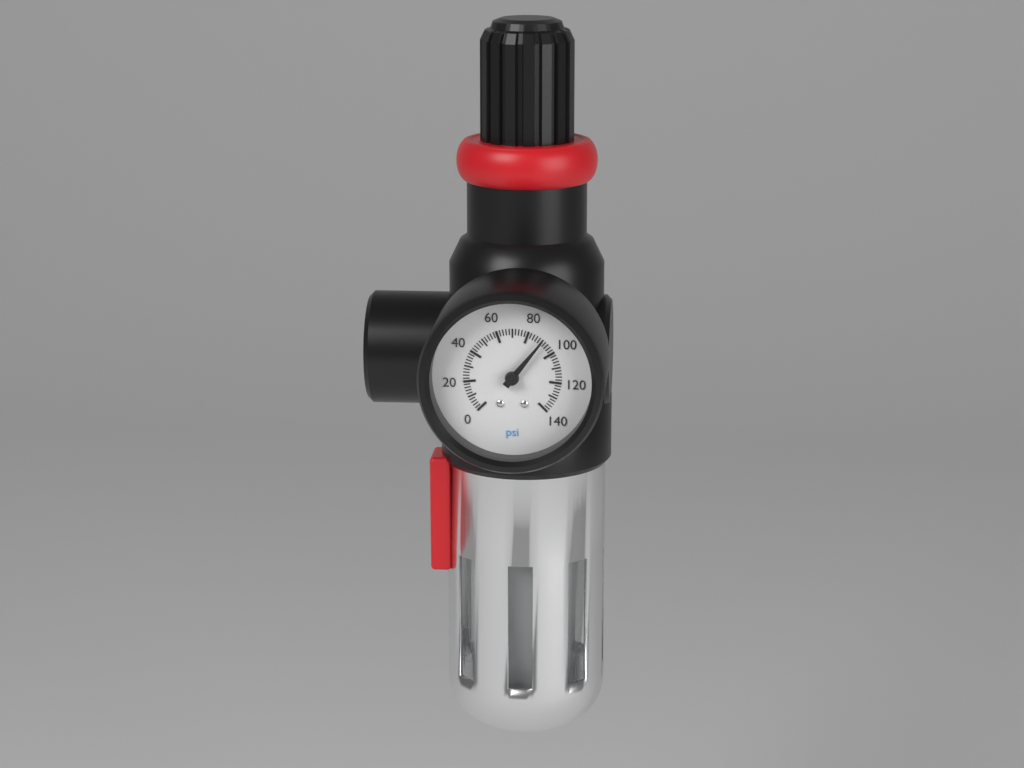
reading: 90 psi
